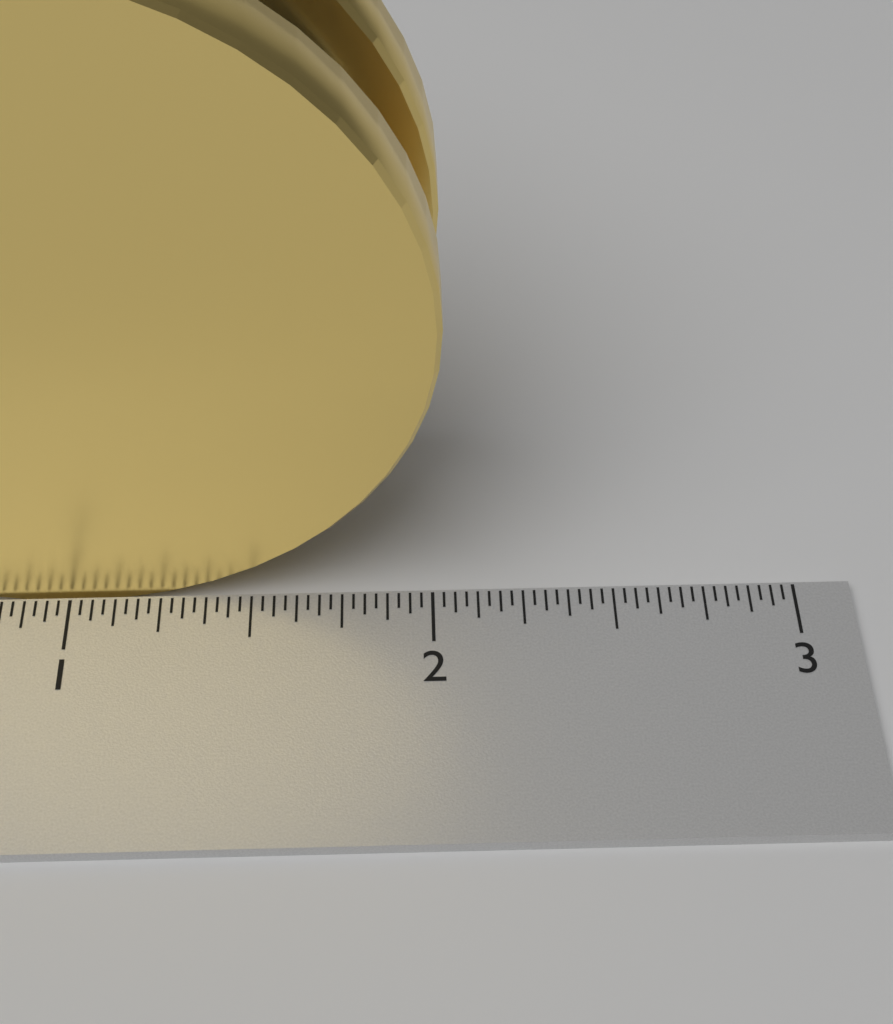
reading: 2.03125 inch
